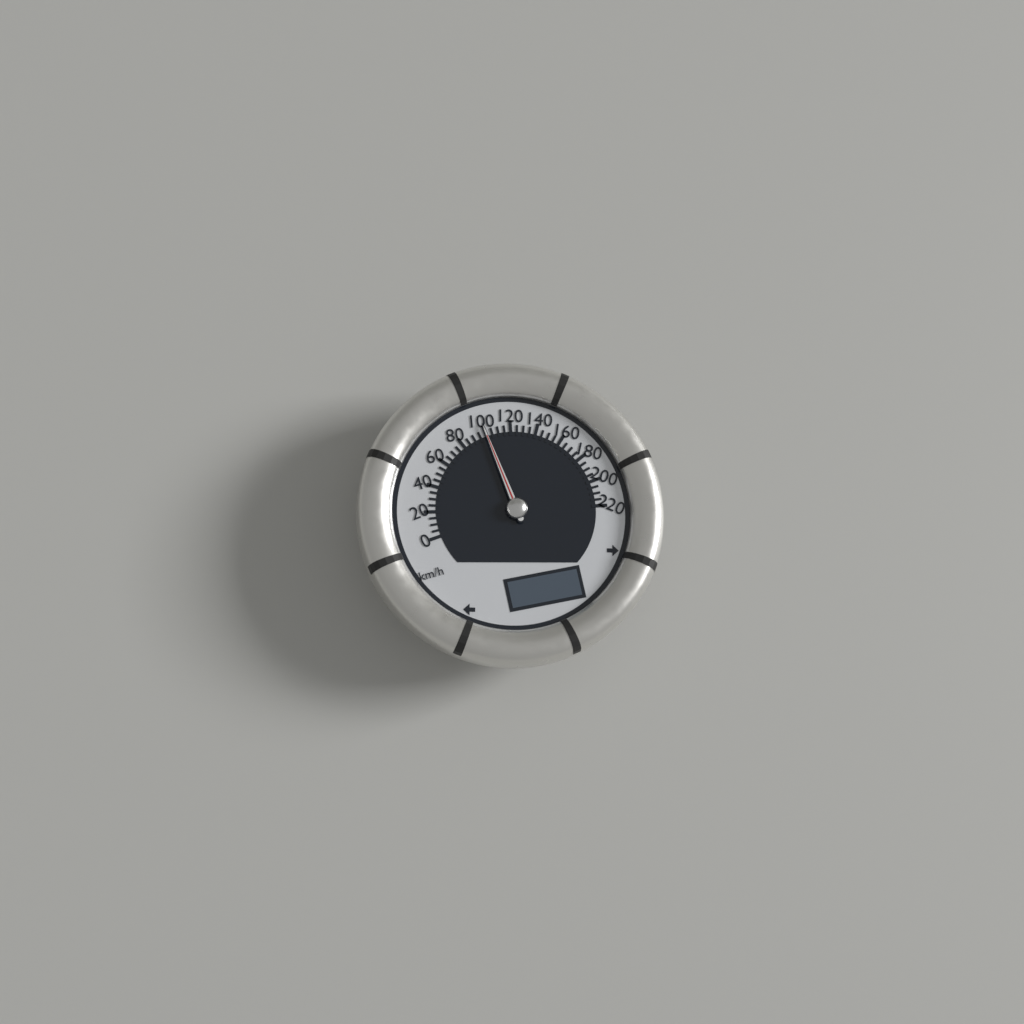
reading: 100 km/h
